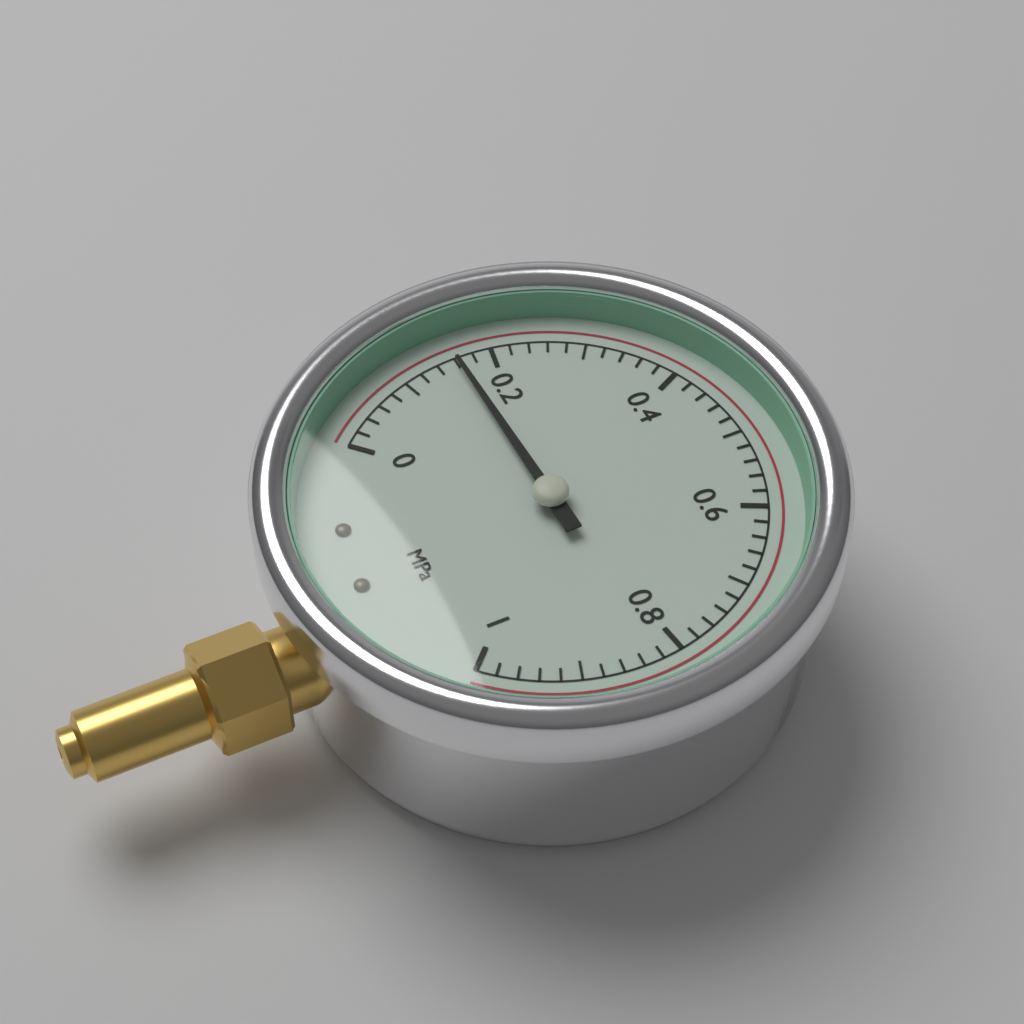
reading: 0.16 MPa
